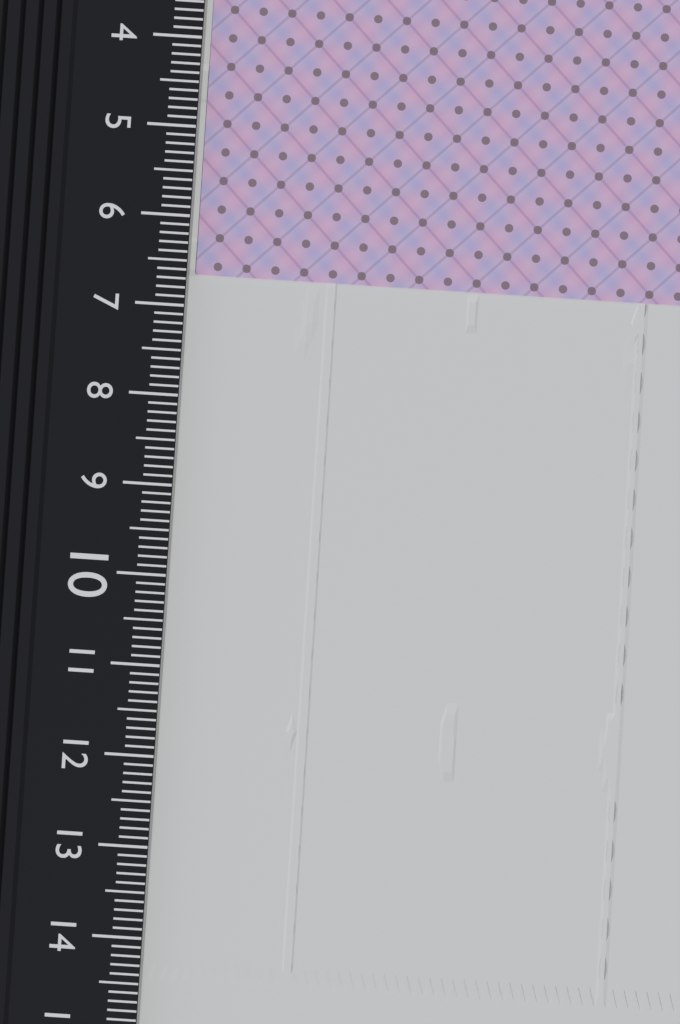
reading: 6.6 cm
